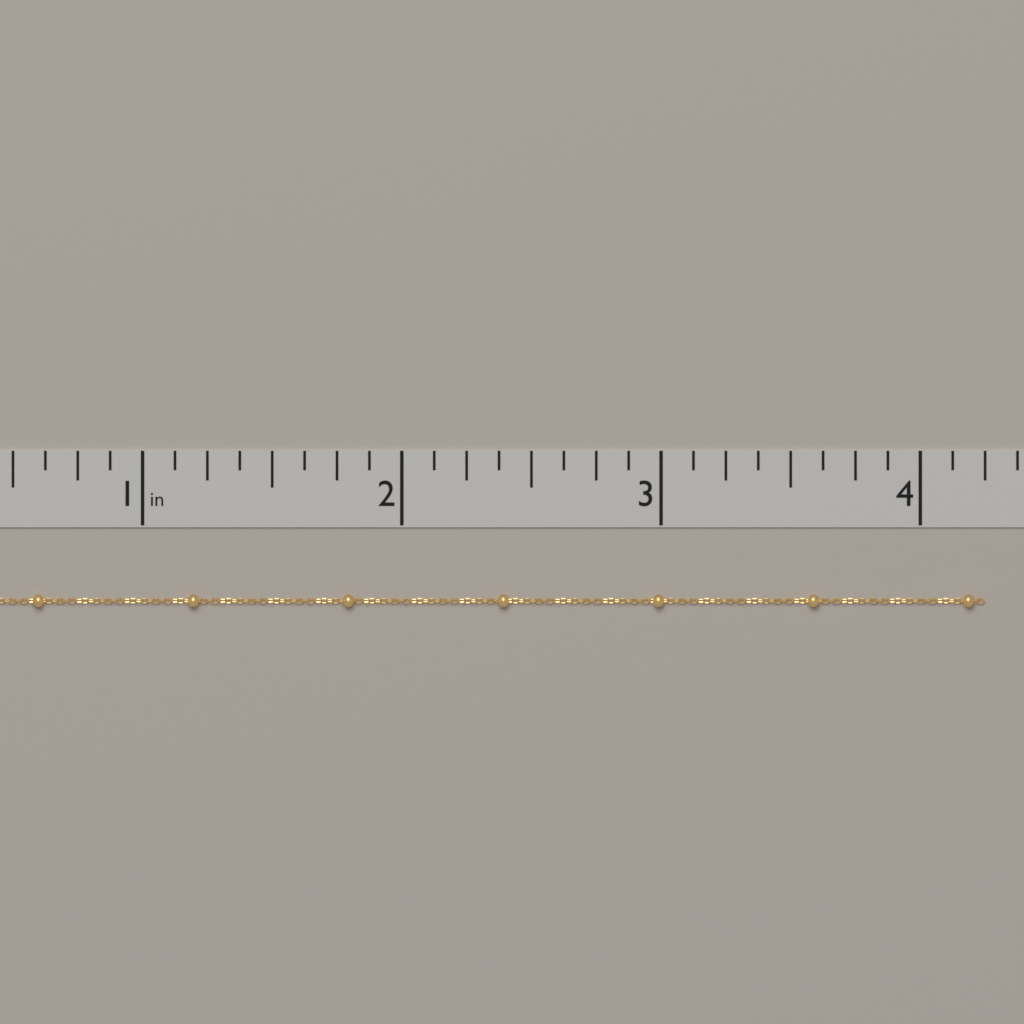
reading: 4.250 in
